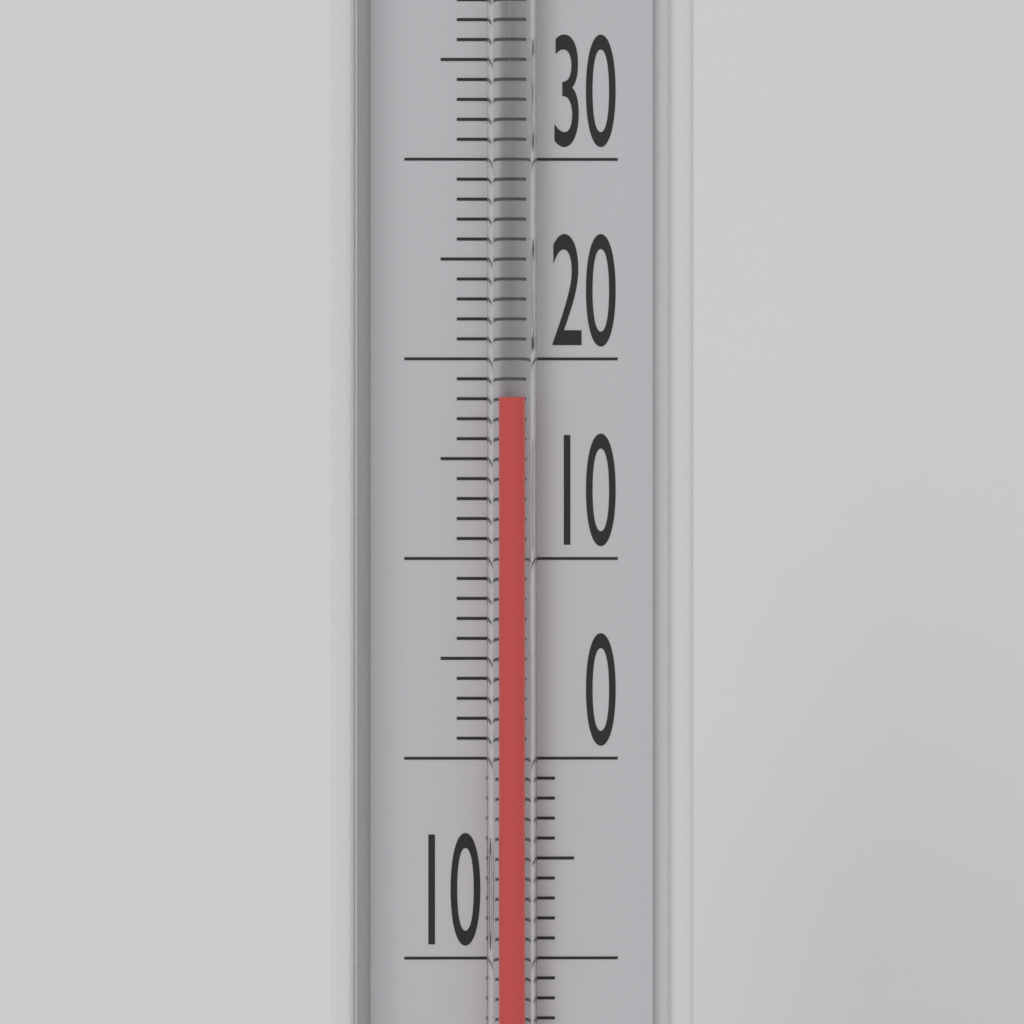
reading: 18 °C
